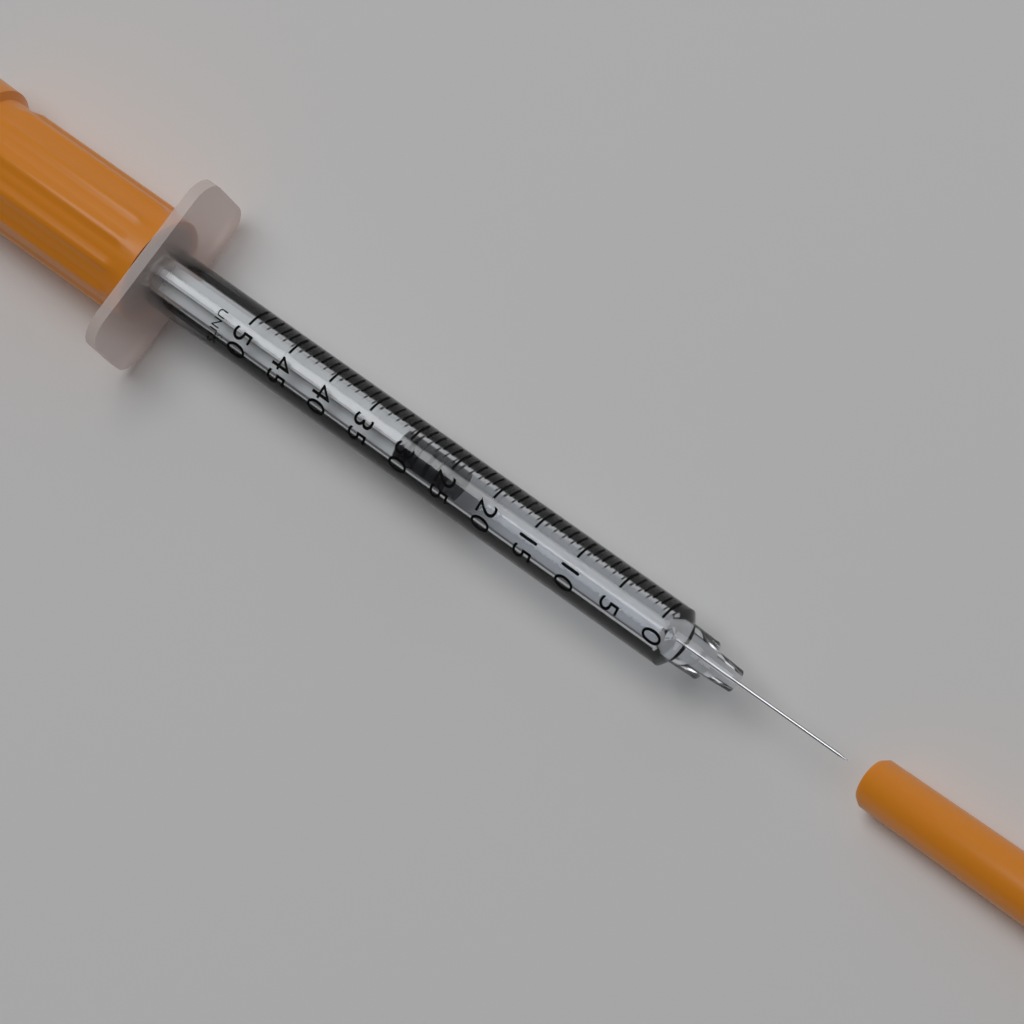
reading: 25 UNITS
